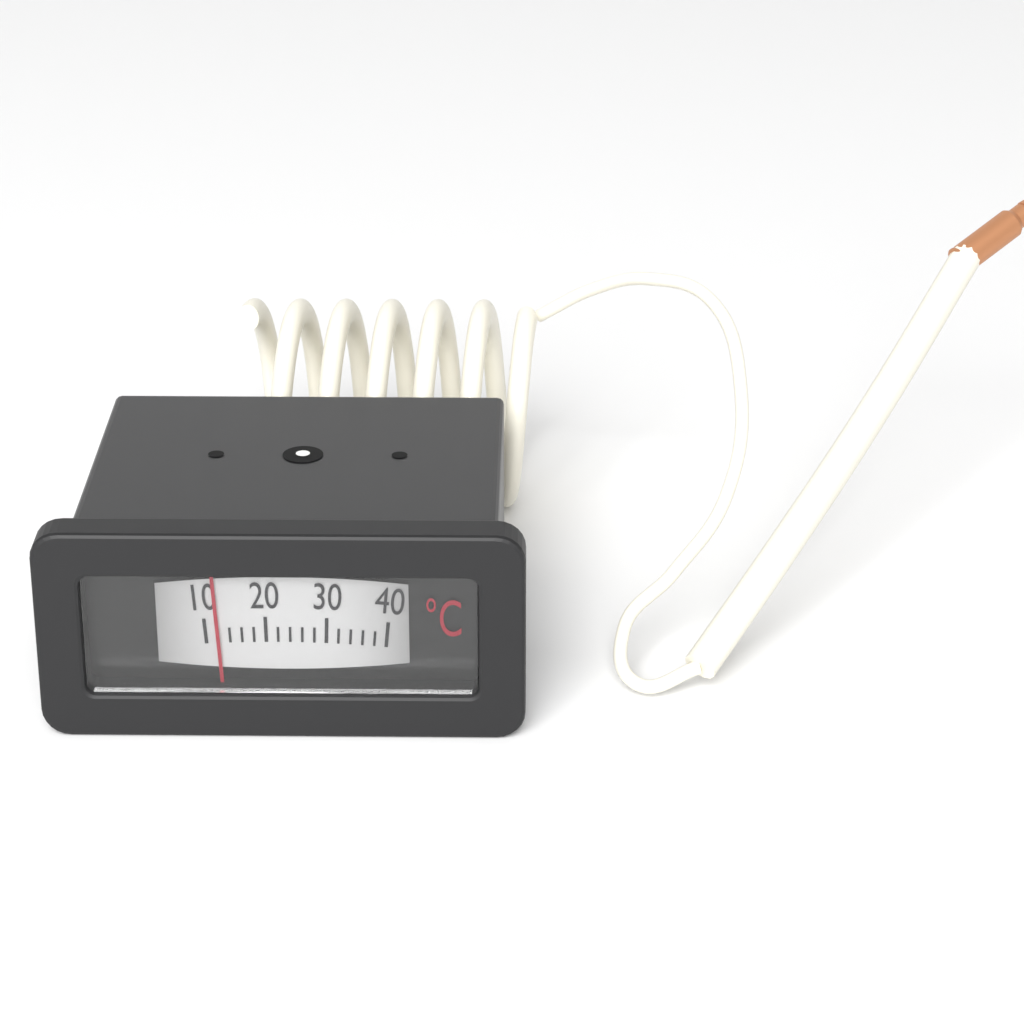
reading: 12 °C
